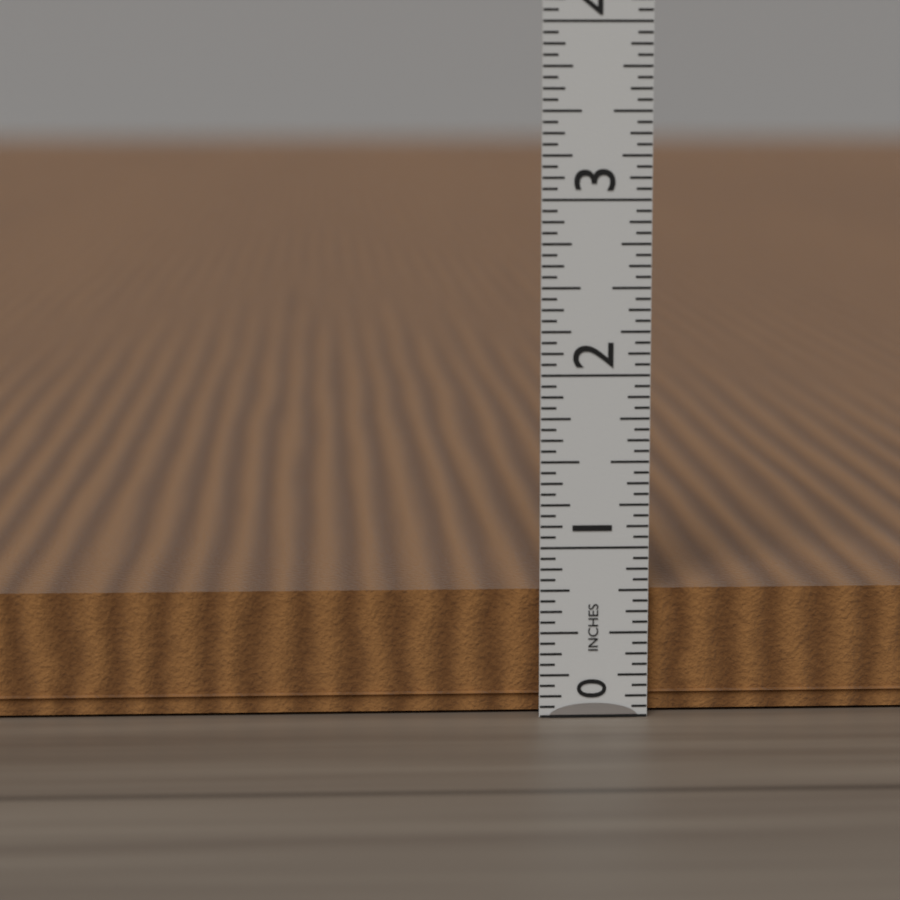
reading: 0.7500 in
